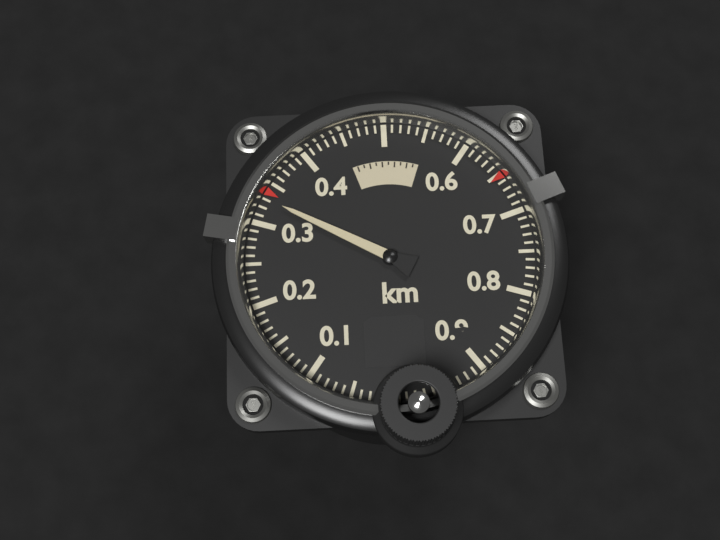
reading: 0.33 km
